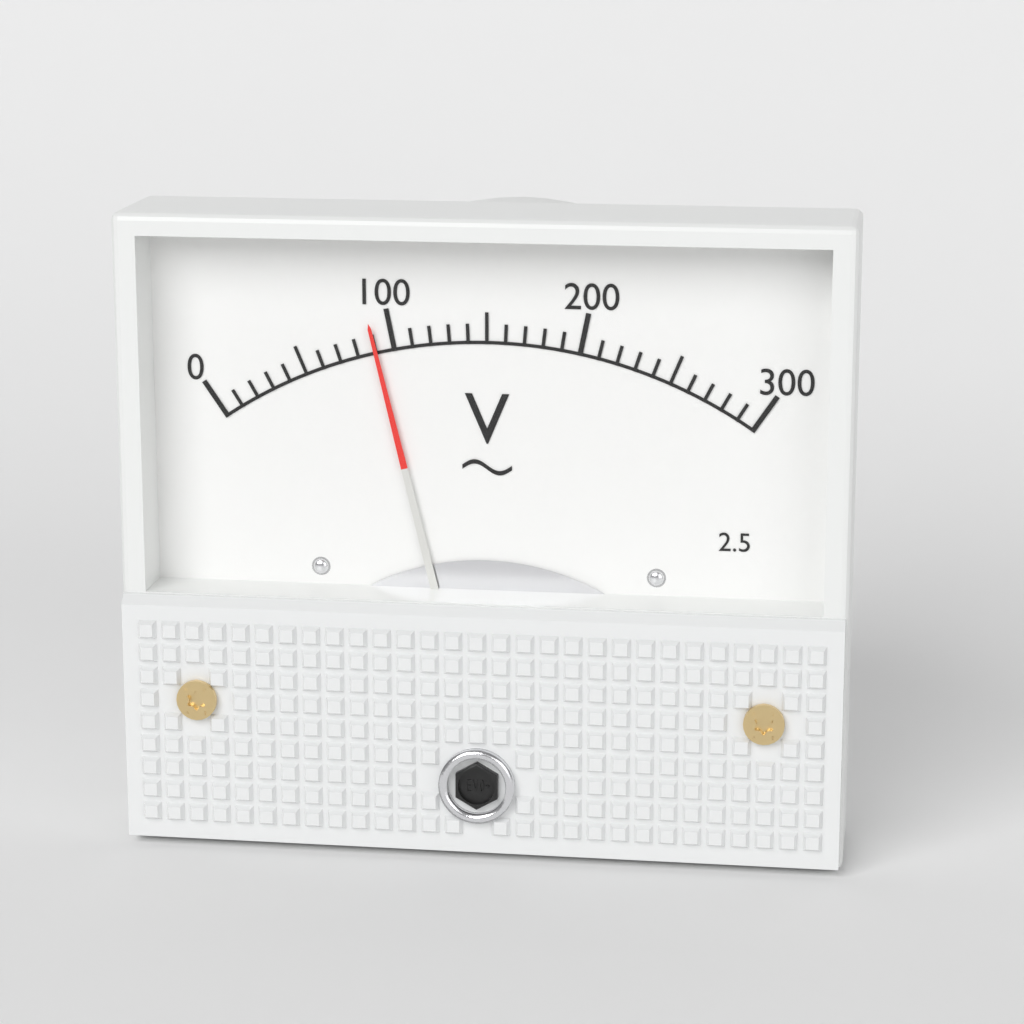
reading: 90 V
